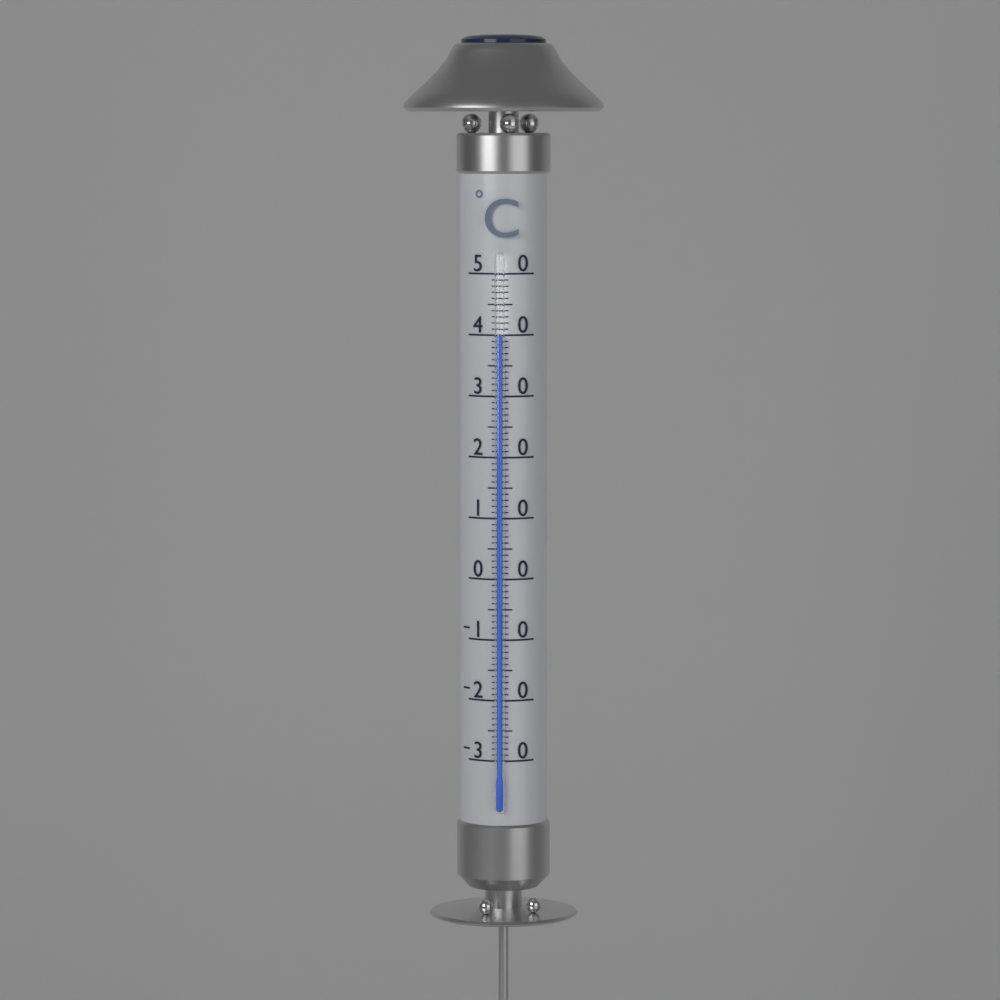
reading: 40 °C
